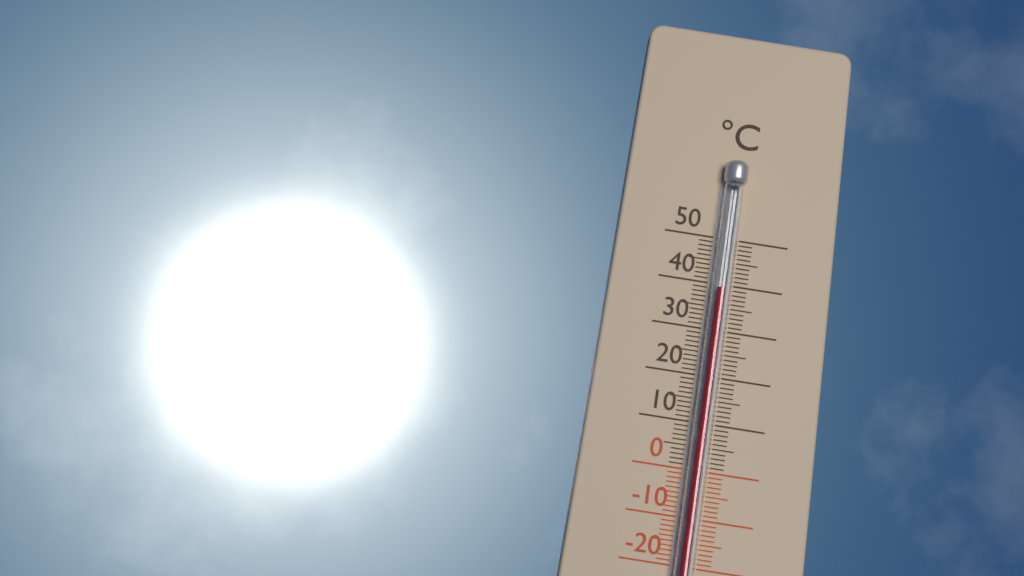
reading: 39 °C
